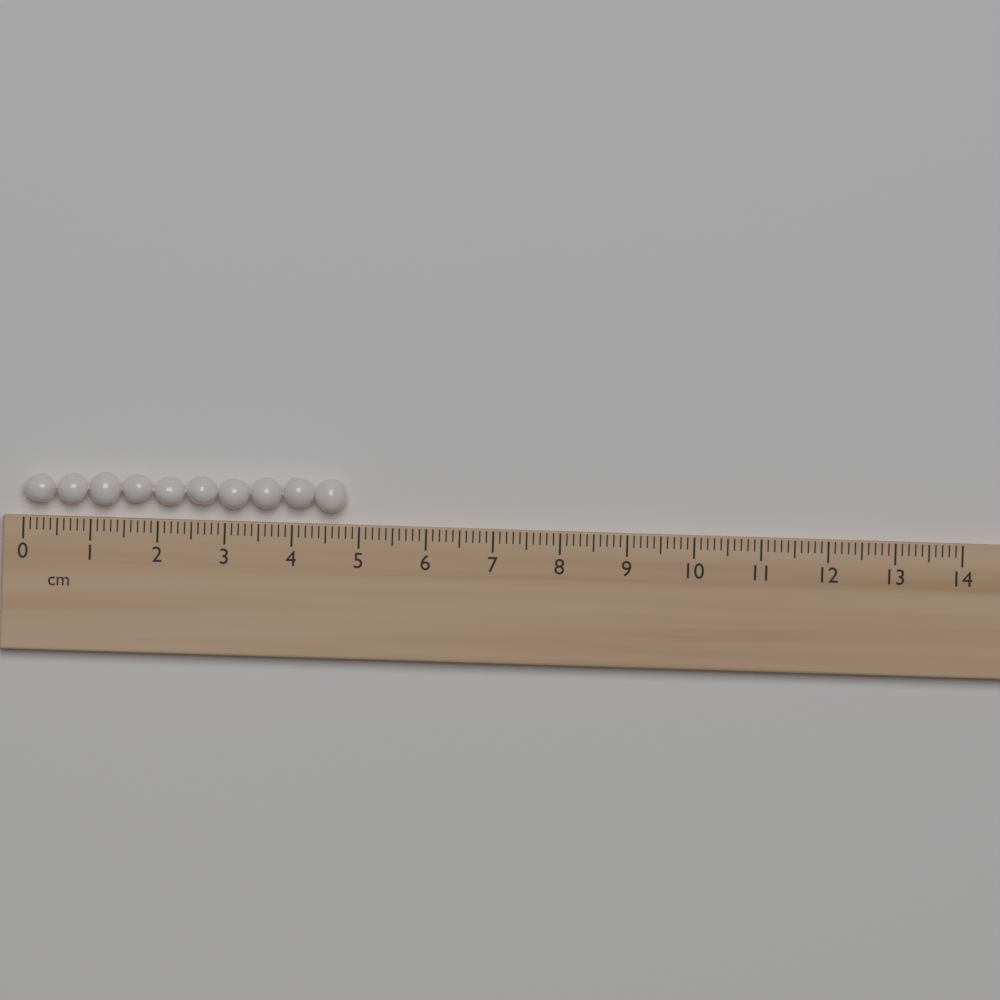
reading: 4.8 cm
